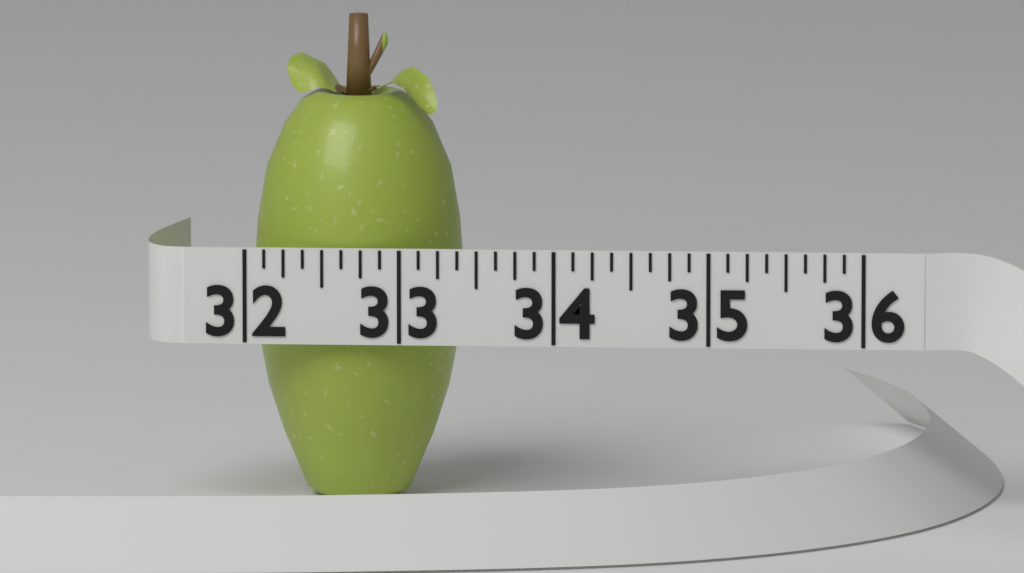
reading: 33.375 (no unit)
